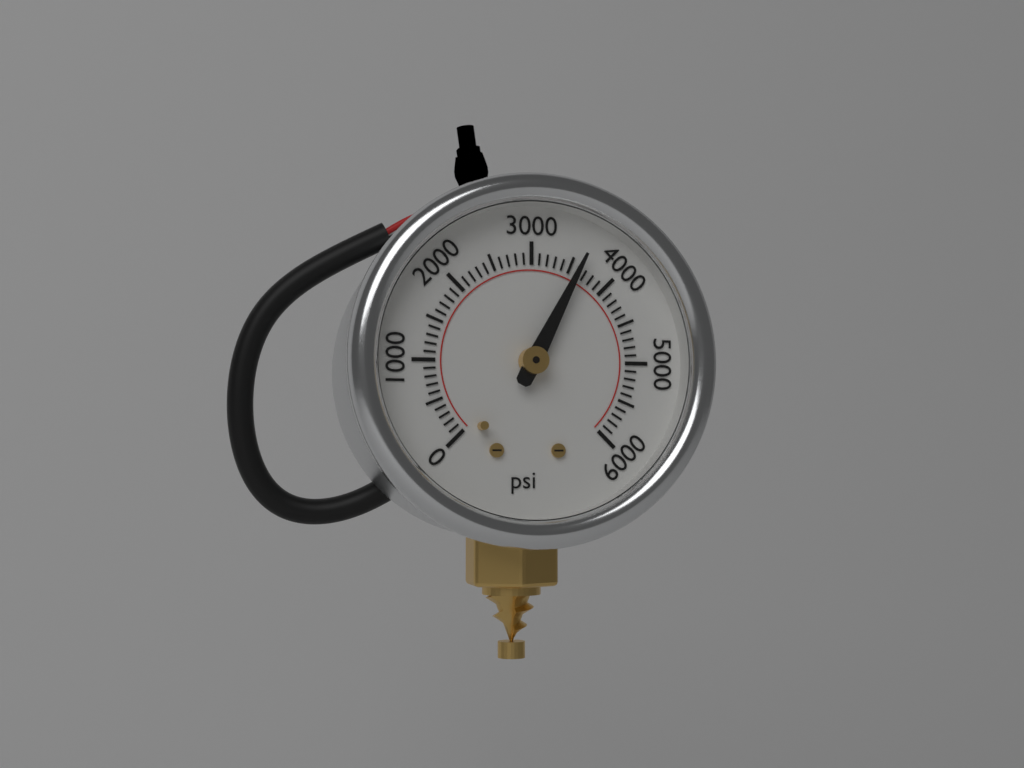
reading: 3600 psi
